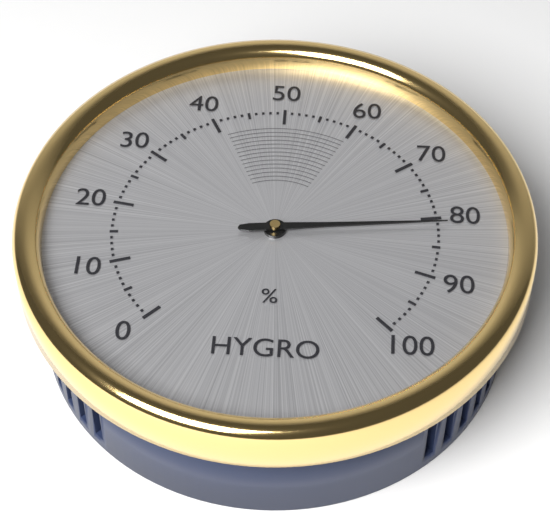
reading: 81 %
